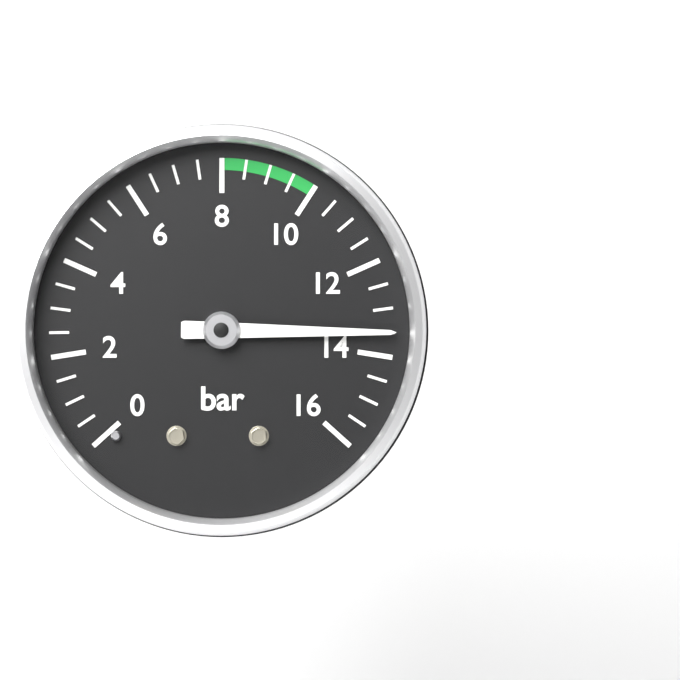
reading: 13.5 bar
